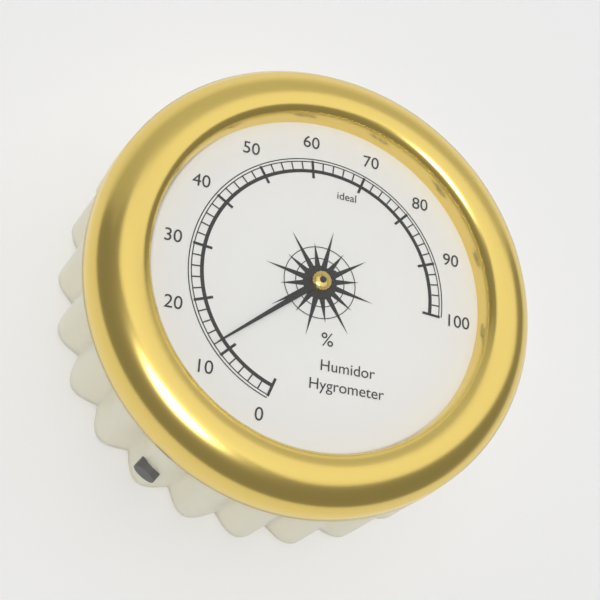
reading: 12 %
